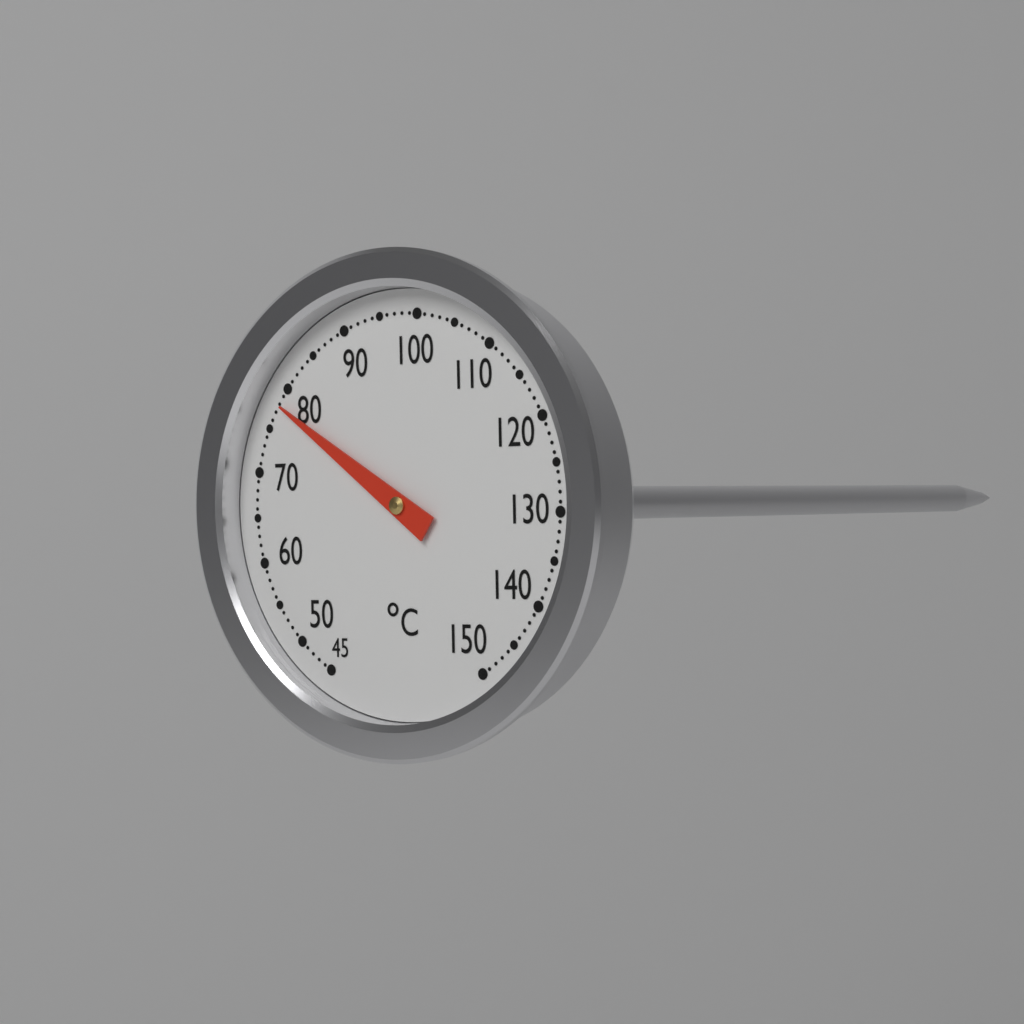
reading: 78 °C
